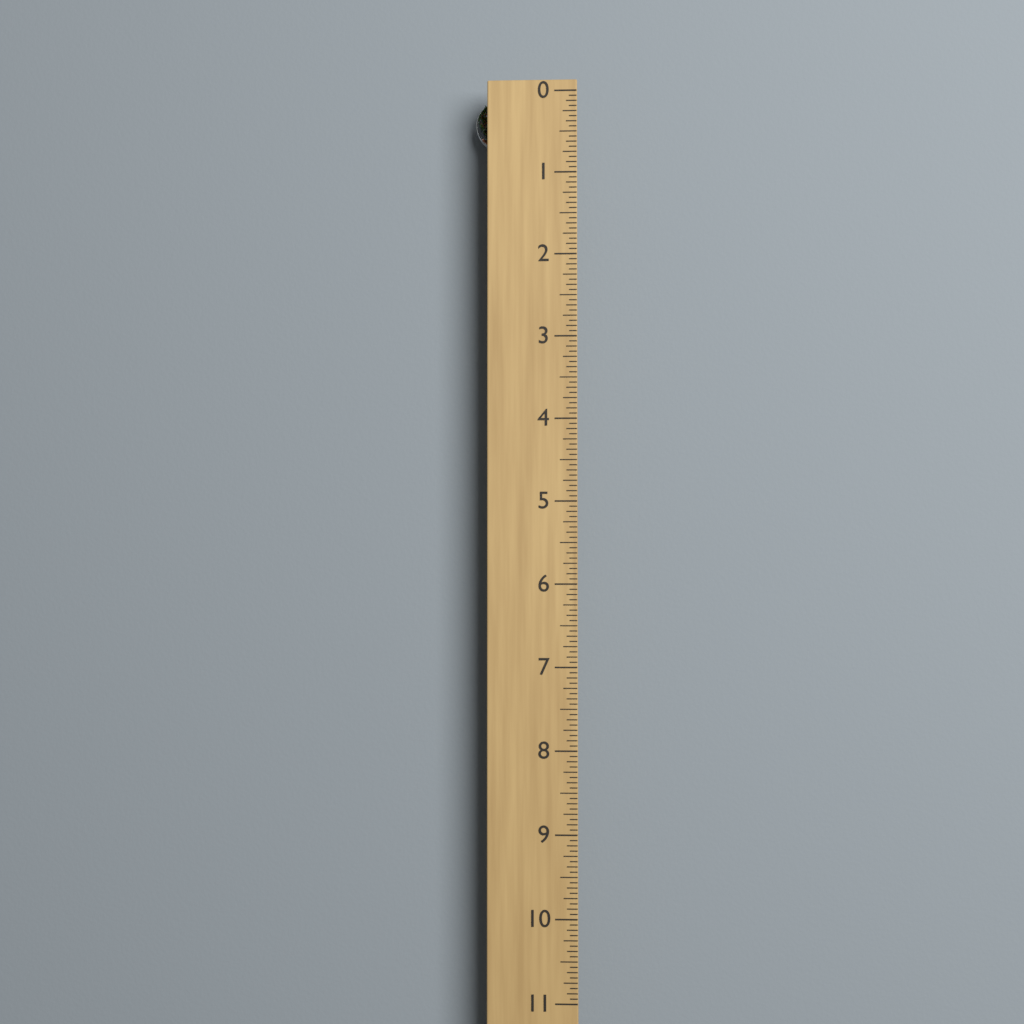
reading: 0.6250 (no unit)
